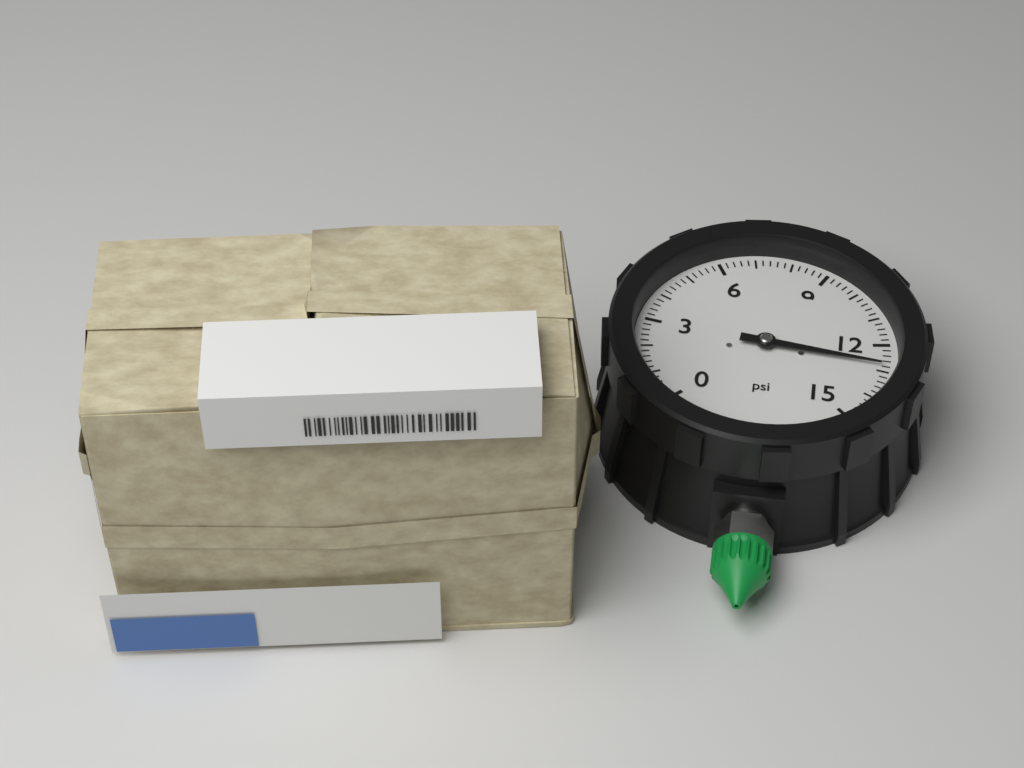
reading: 12.8 psi
